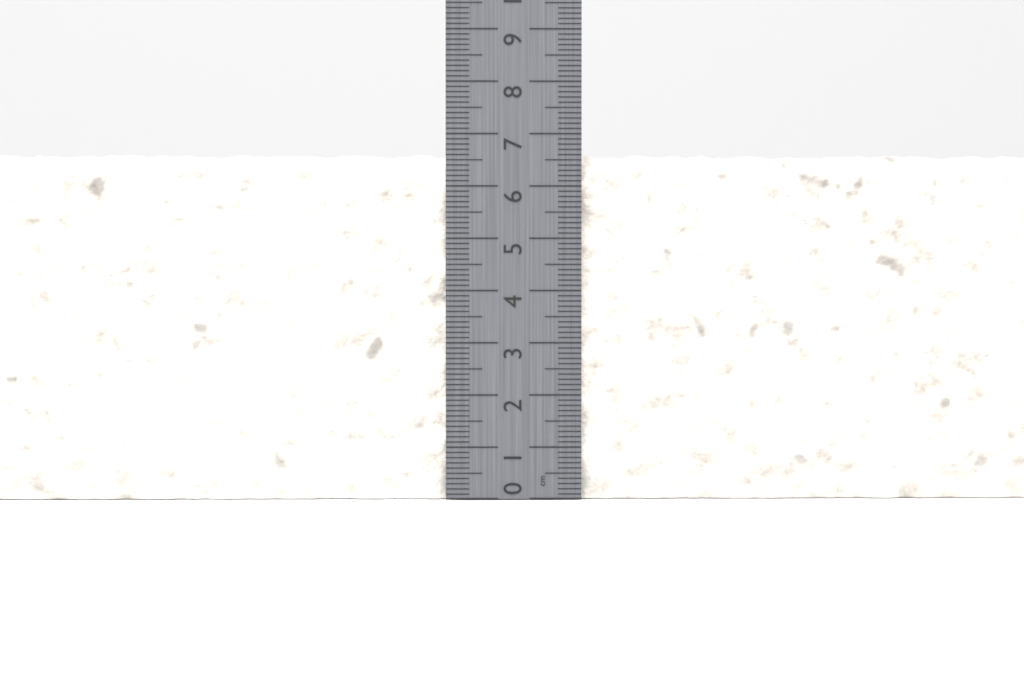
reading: 6.6 cm
